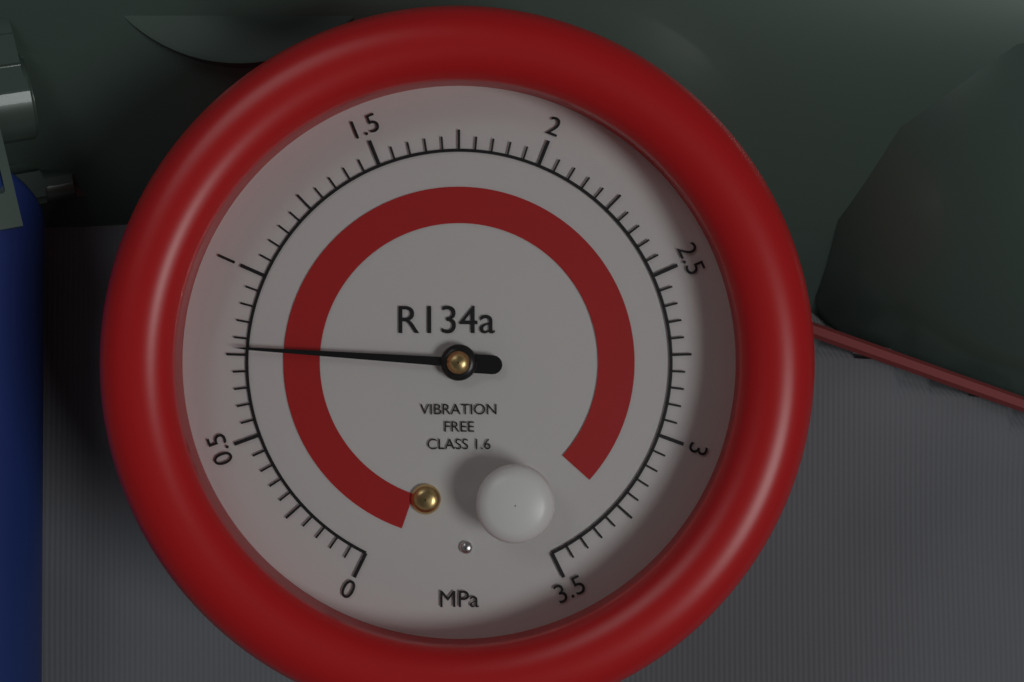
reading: 0.77 MPa
